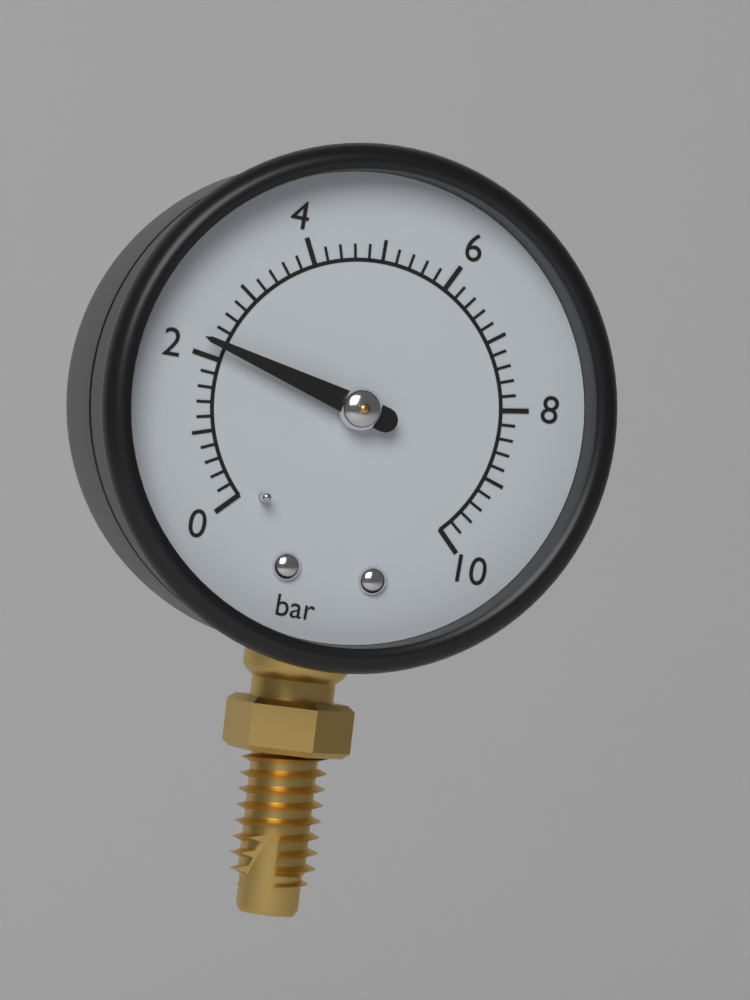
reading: 2.2 bar
